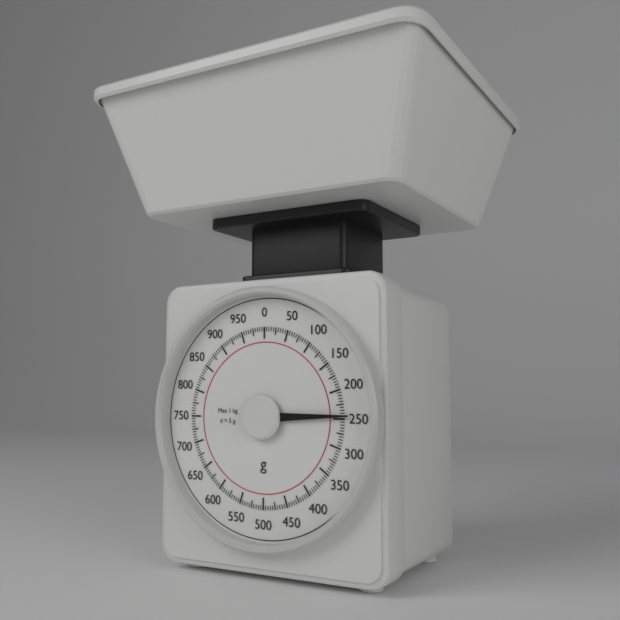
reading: 245 g
